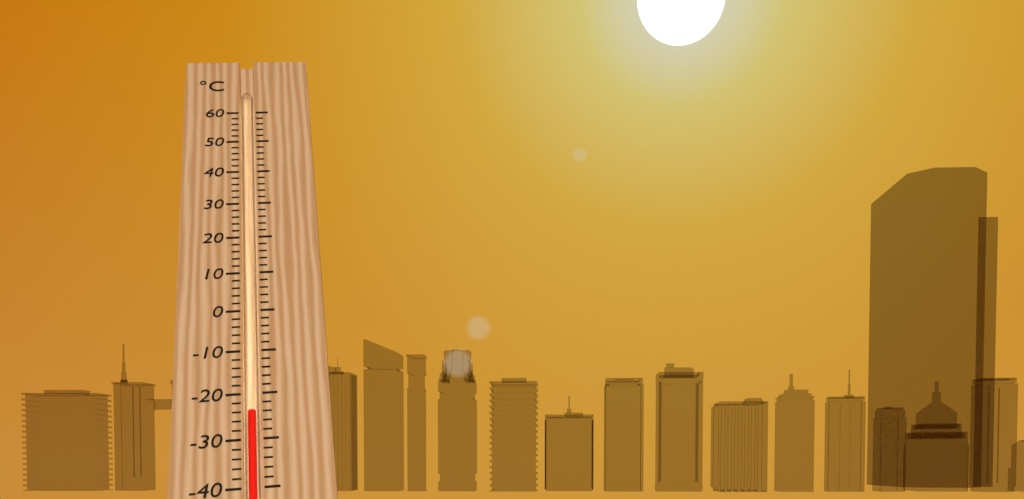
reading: -24 °C
